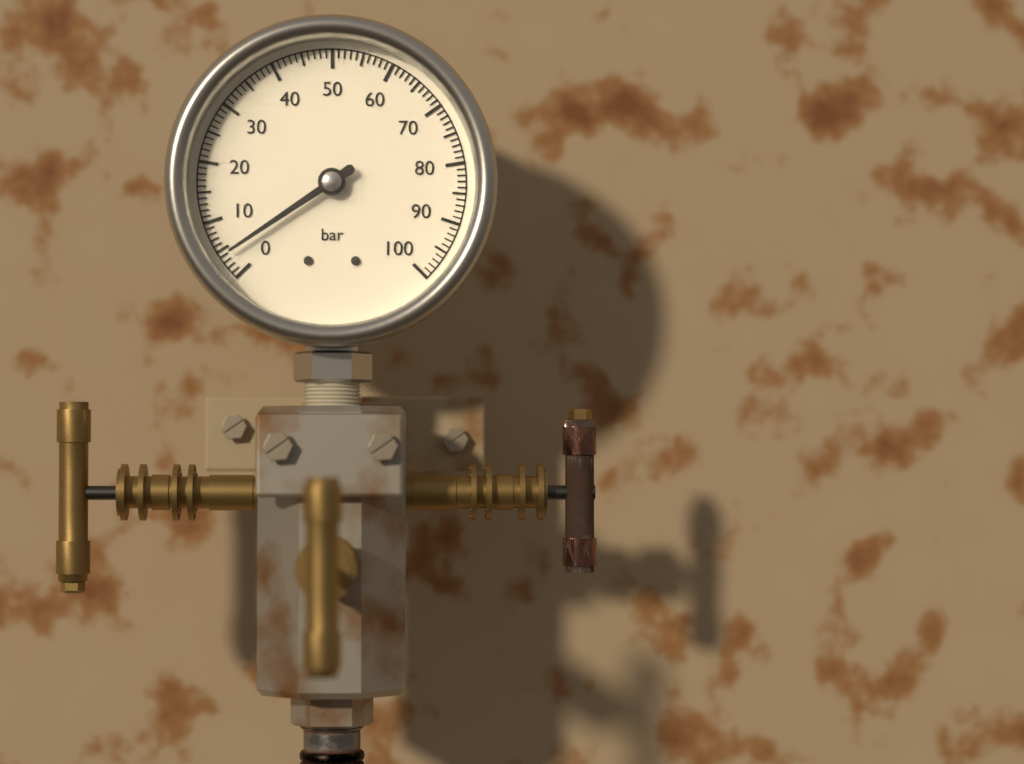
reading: 4 bar
